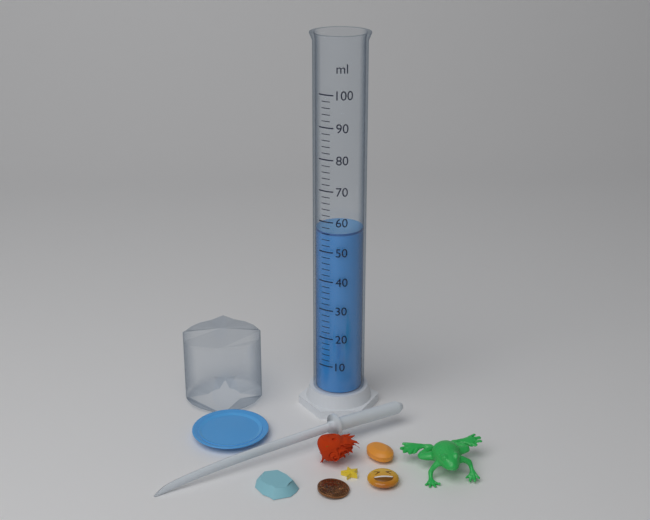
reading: 56 ml
